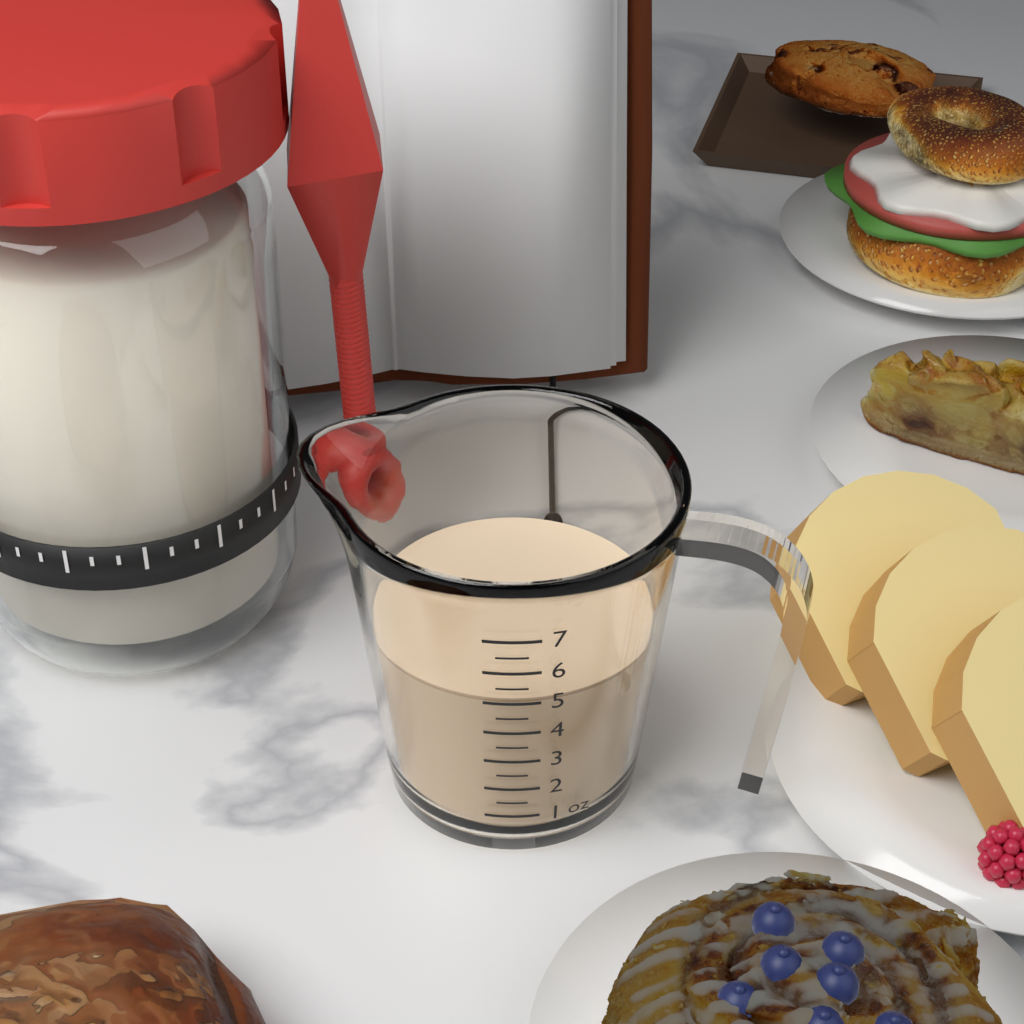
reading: 5.0 oz
